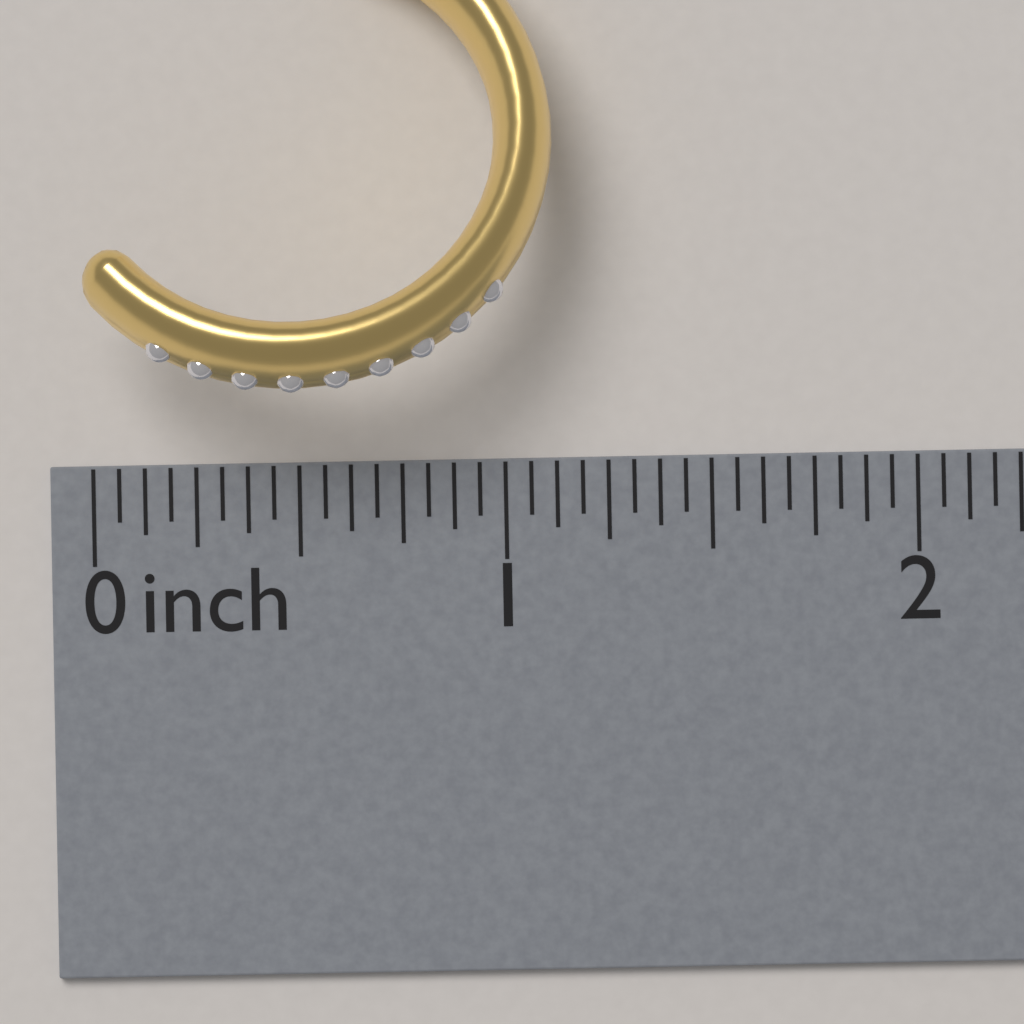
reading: 1.1250 inch
